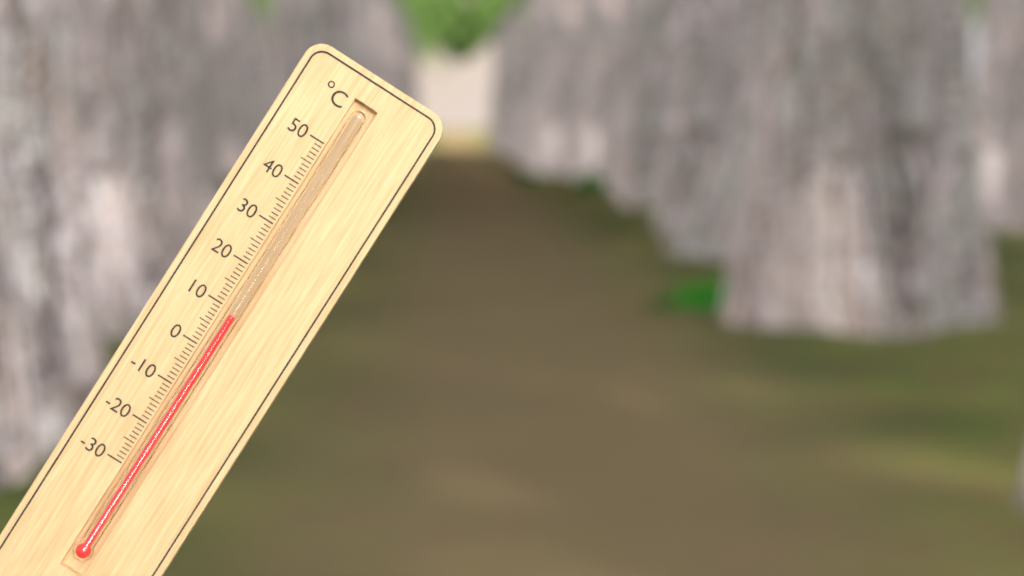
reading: 9 °C
